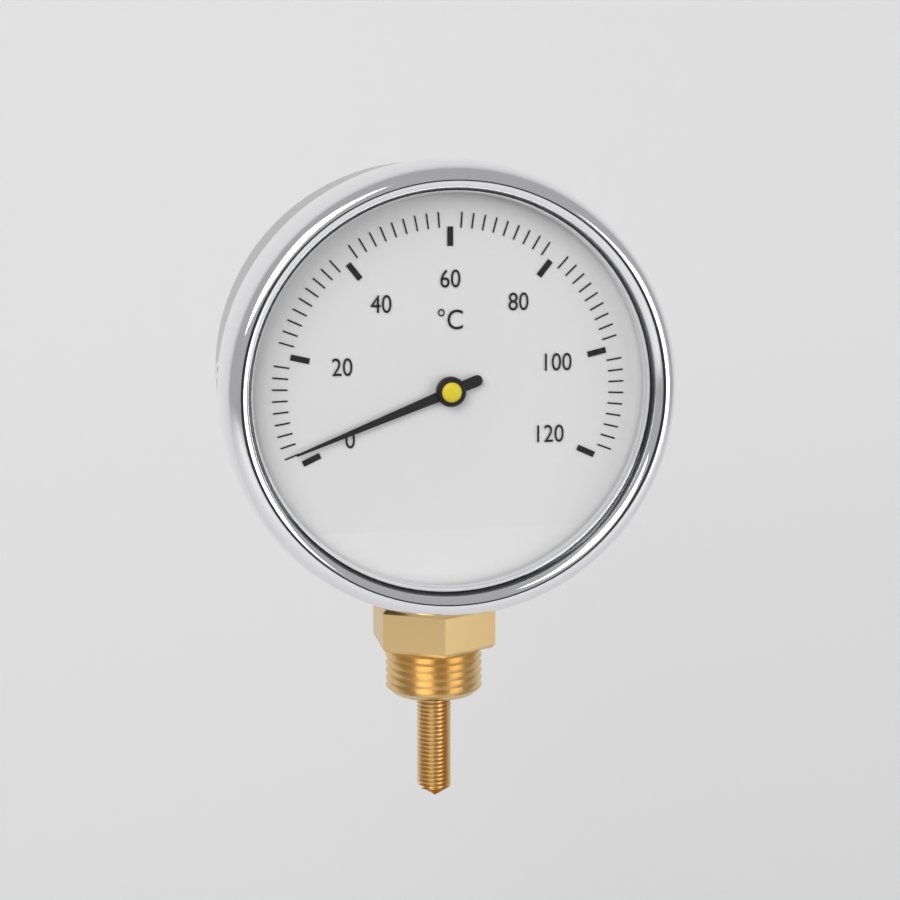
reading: 2 °C
